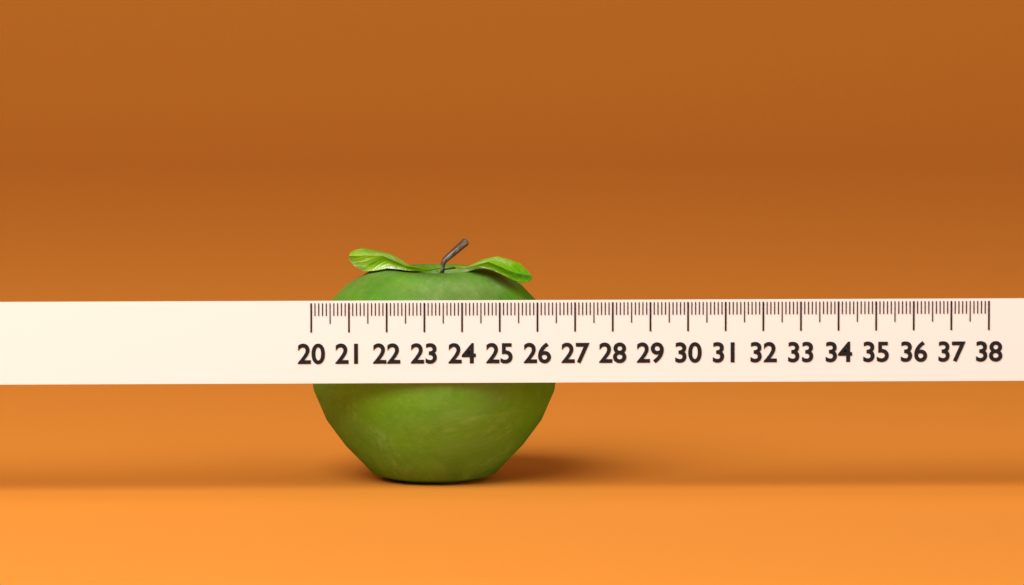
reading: 26.7 (no unit)
